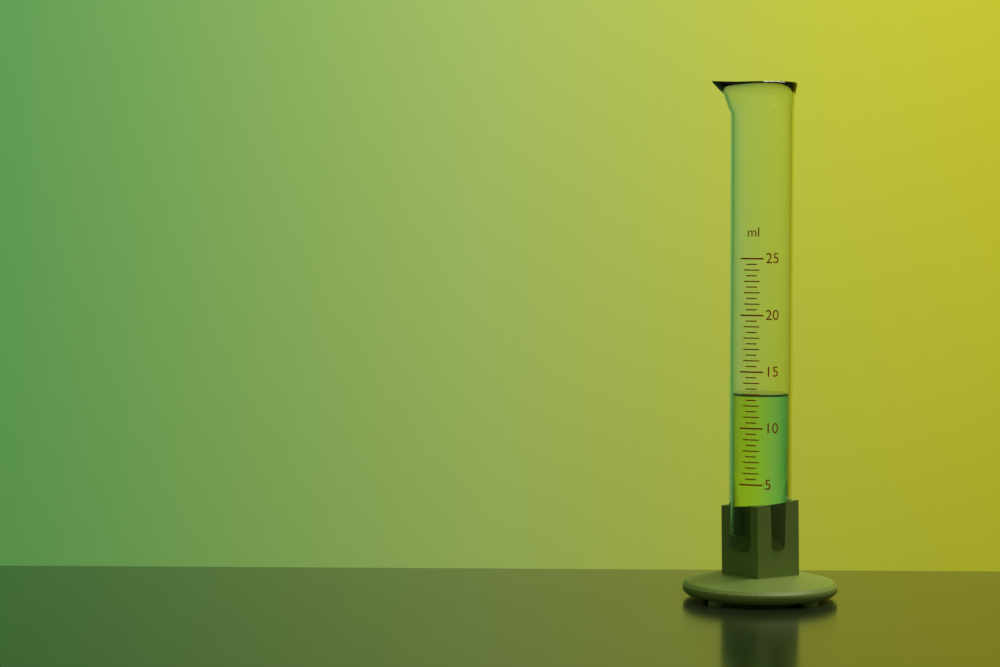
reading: 13.0 ml
